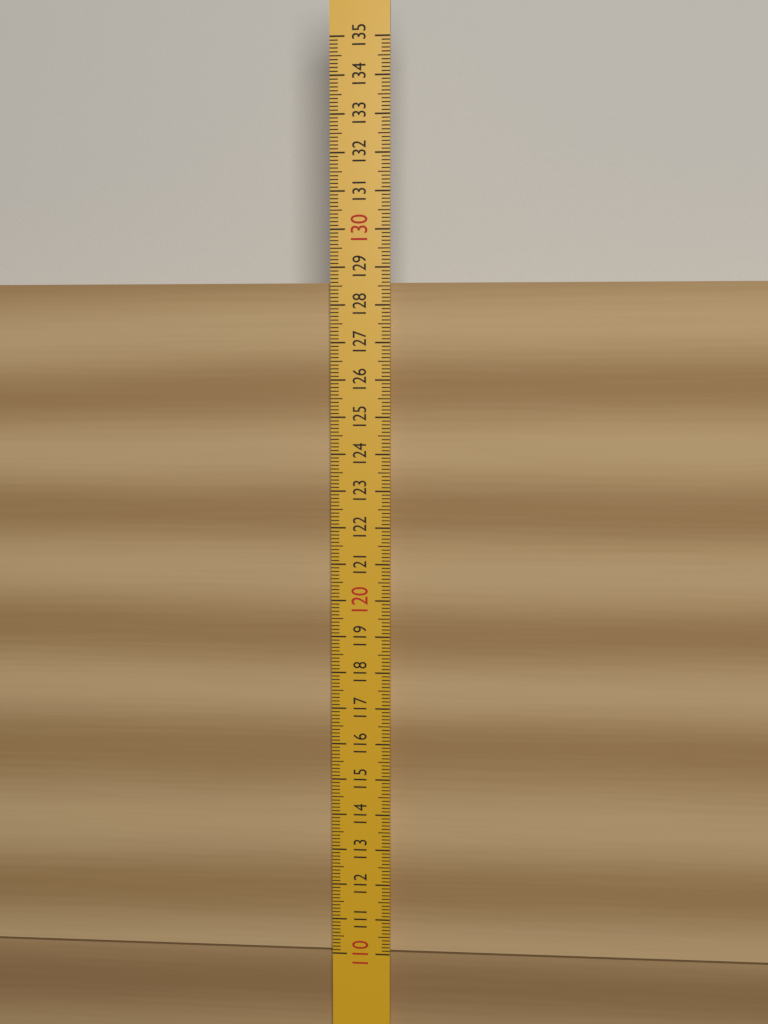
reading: 128.6 (no unit)
